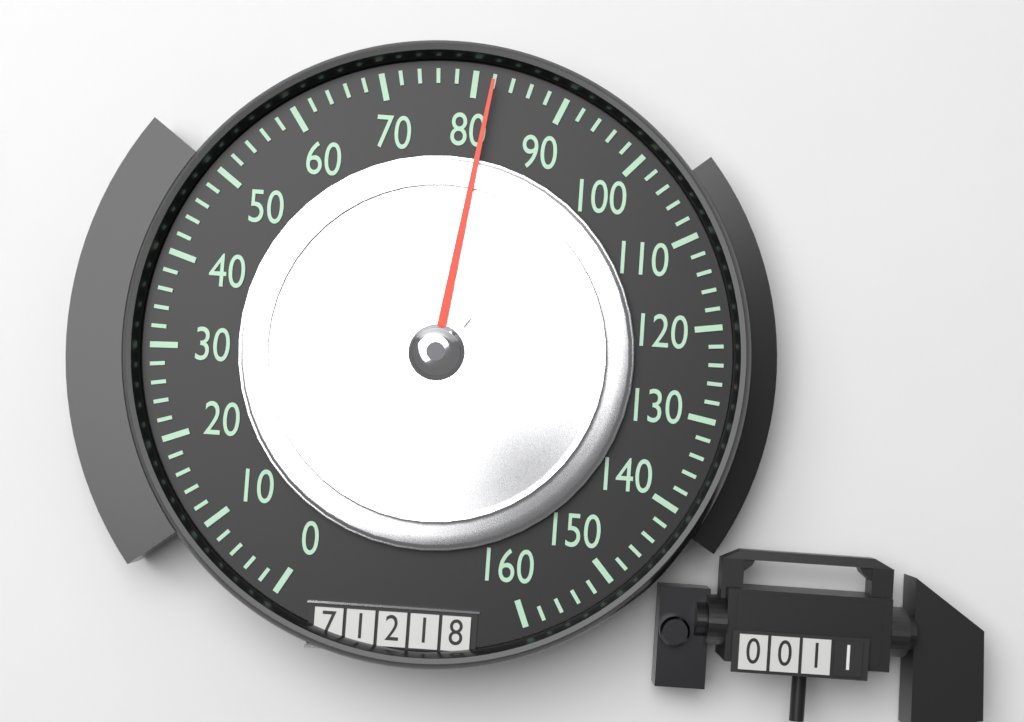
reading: 82 (no unit)
